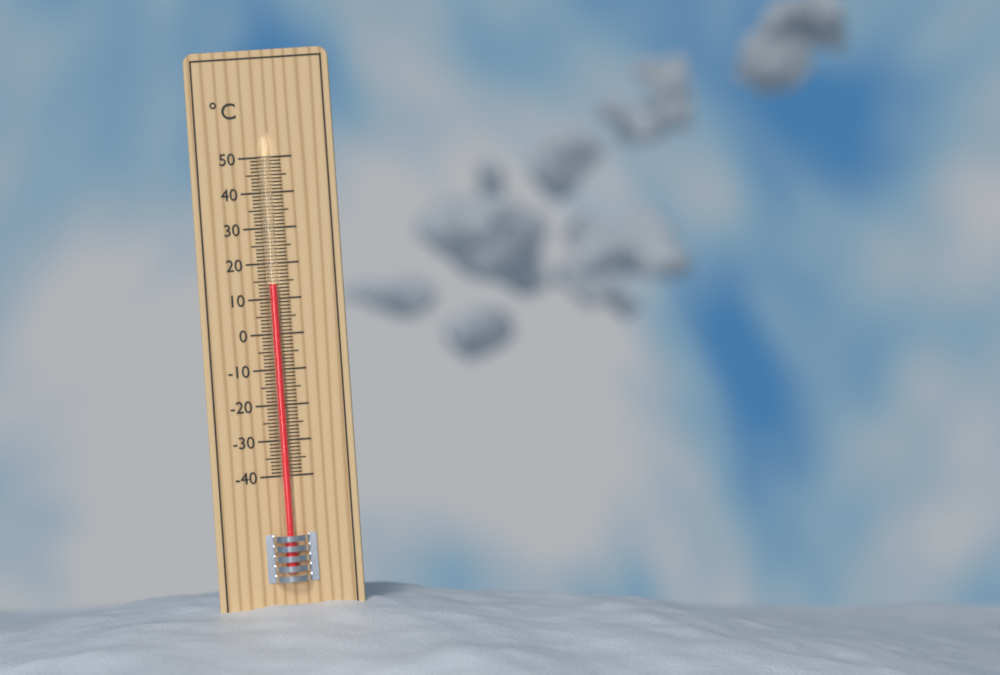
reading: 14 °C
